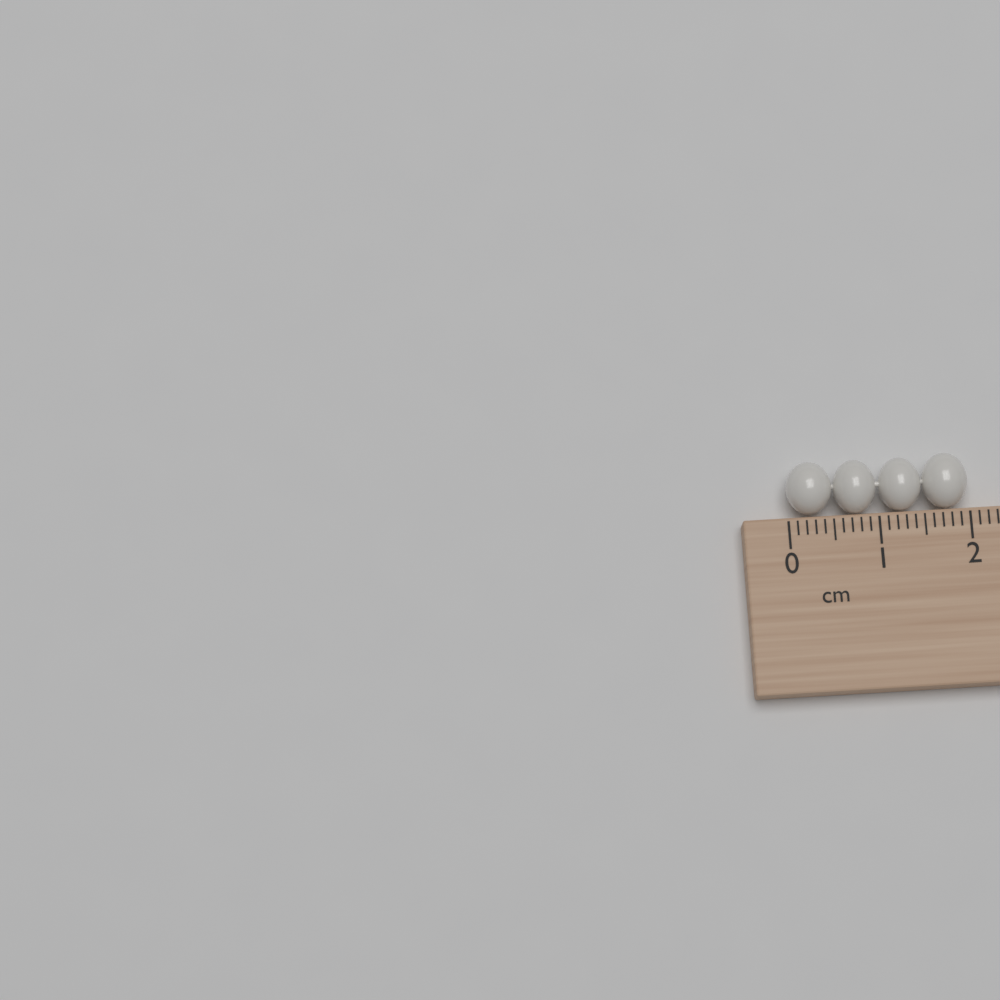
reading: 2.0 cm
